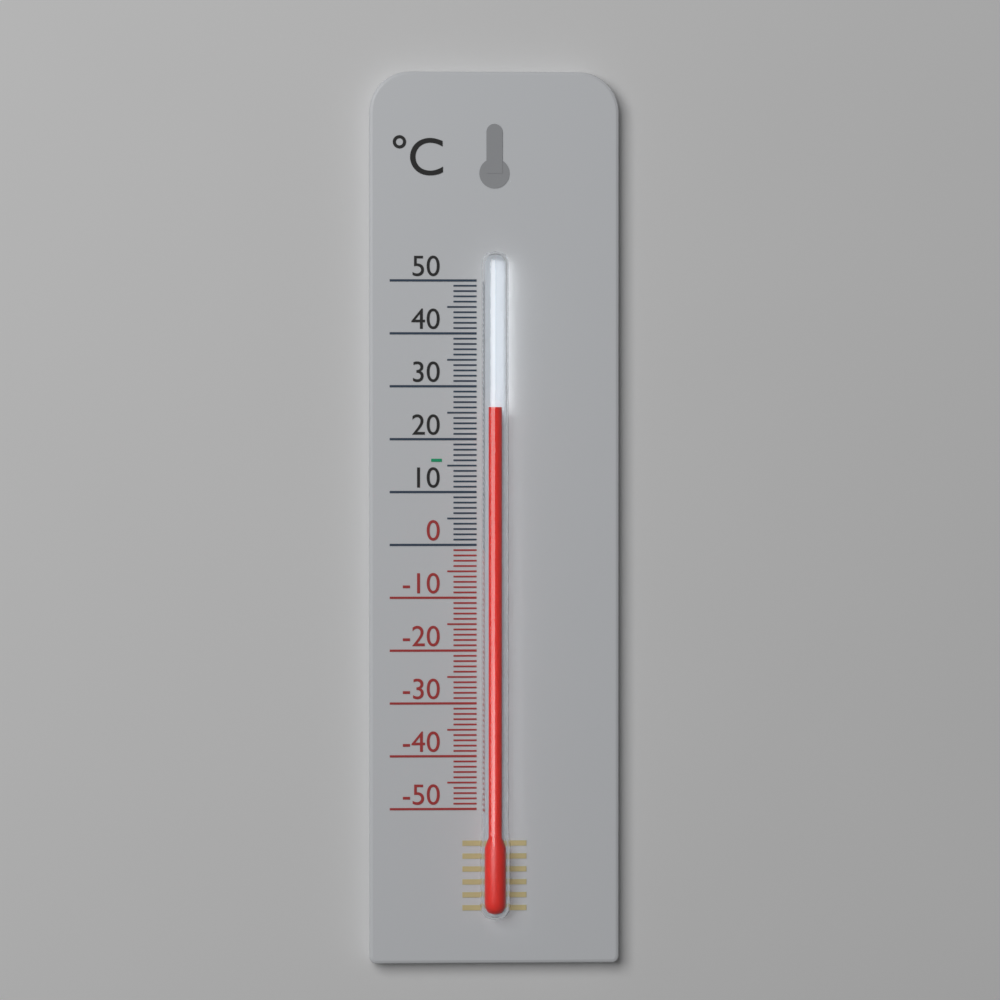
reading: 26 °C
